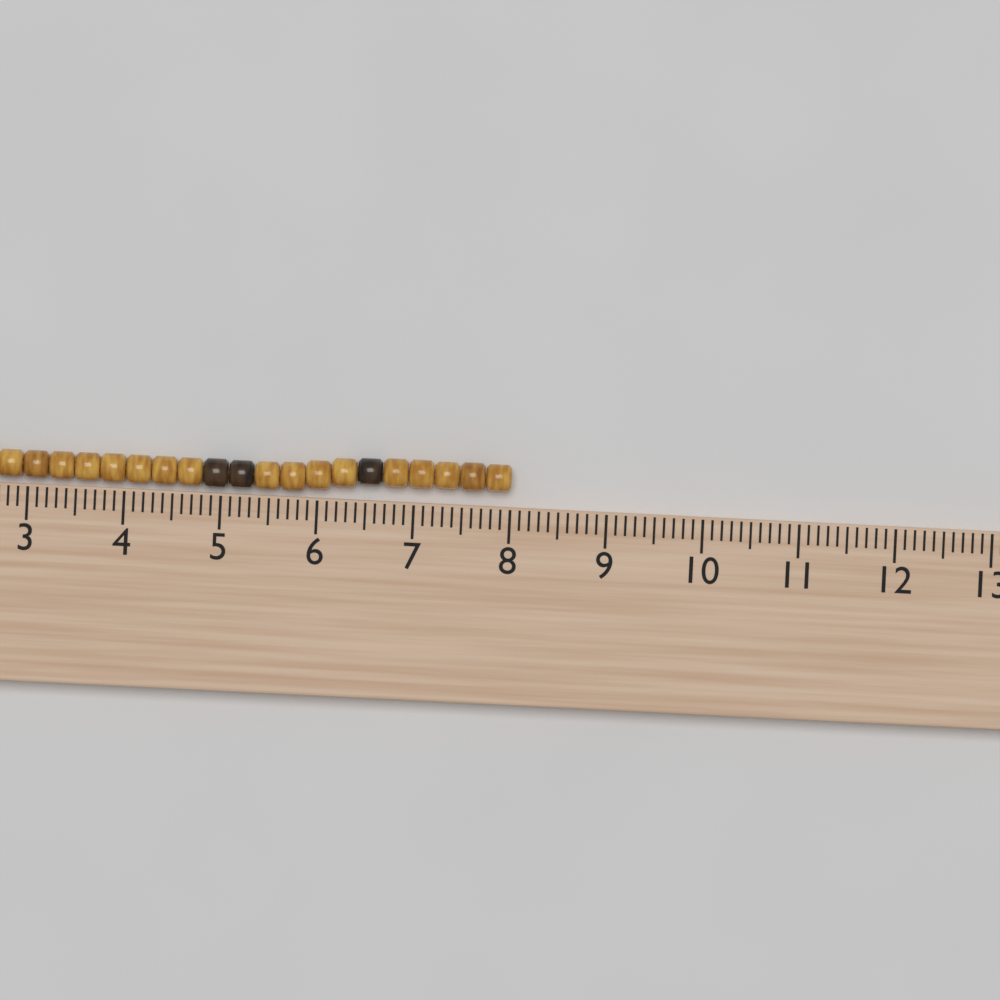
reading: 8.0 cm
